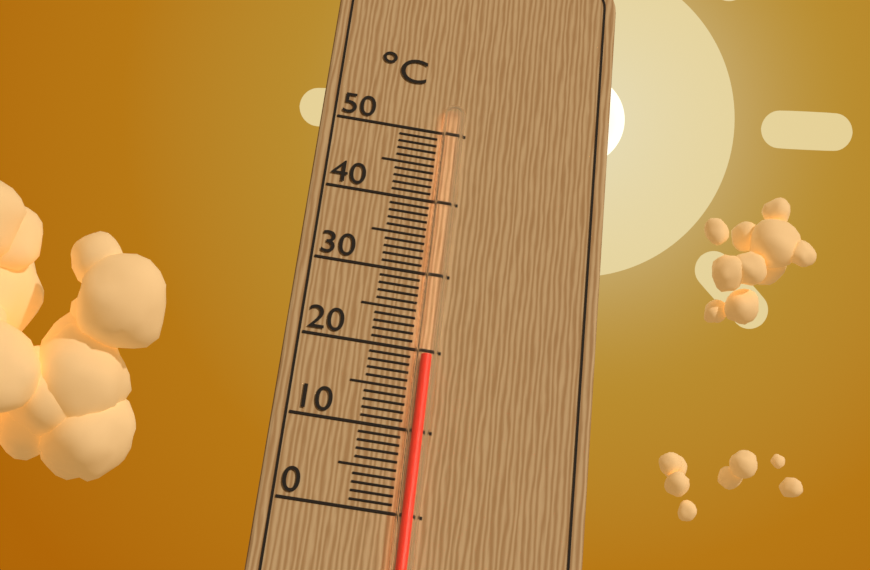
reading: 19 °C
